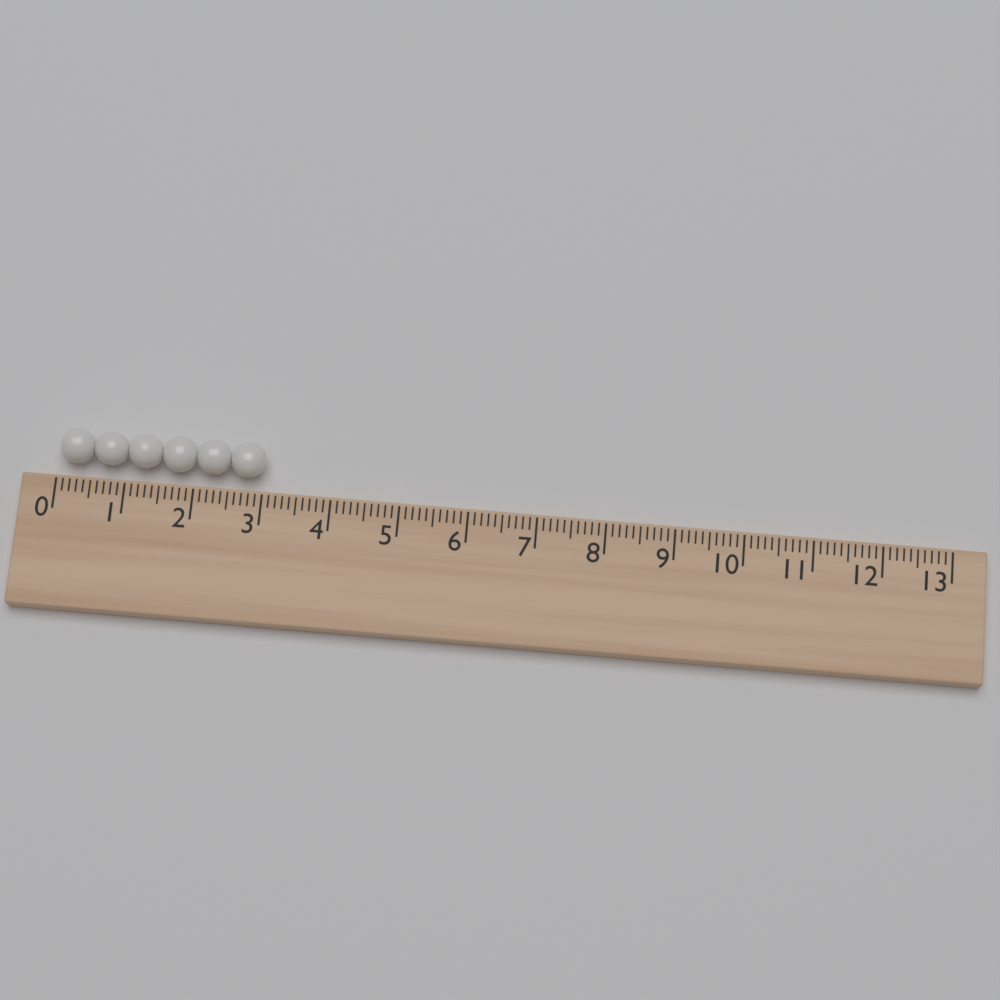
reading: 3.0 (no unit)
